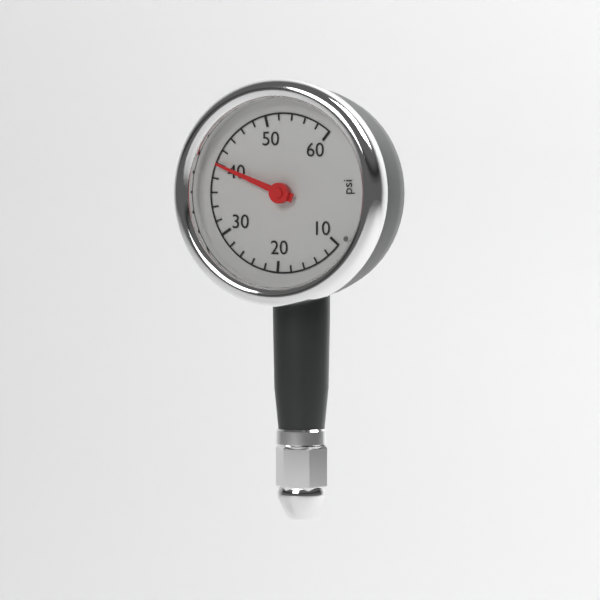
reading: 40 psi
